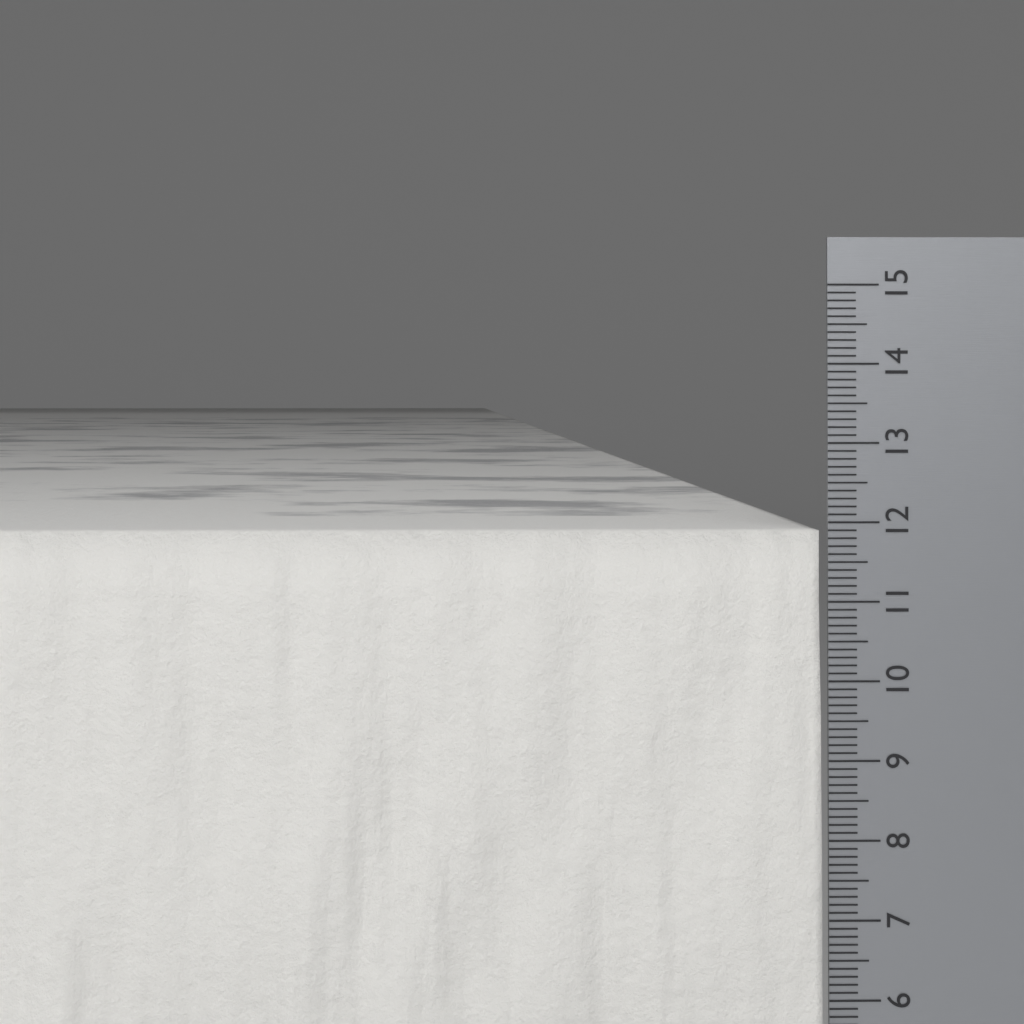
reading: 11.9 cm
